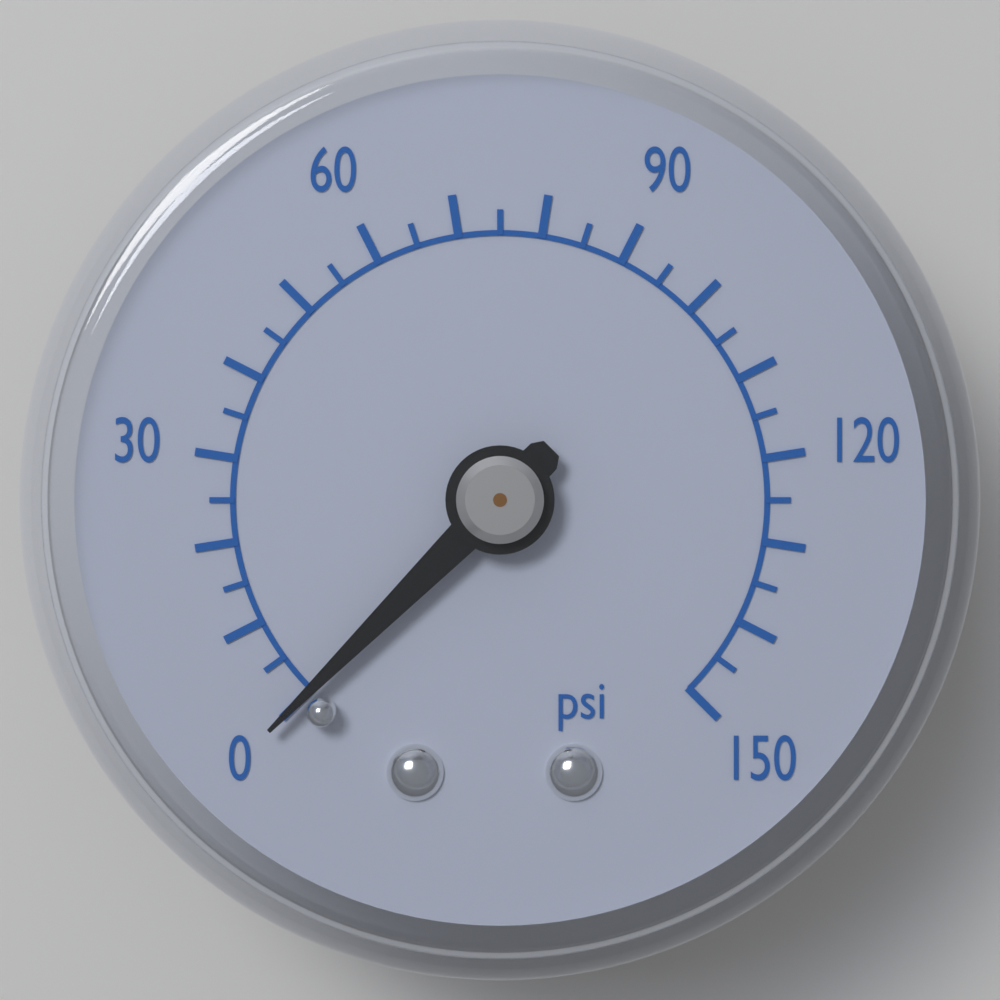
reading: 0 psi
